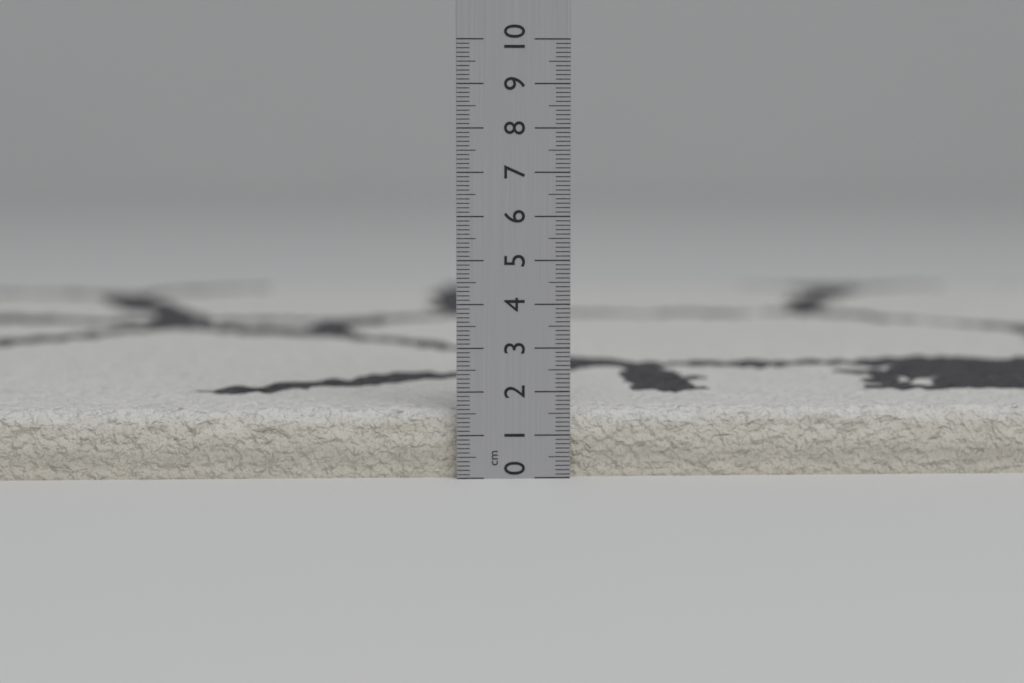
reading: 1.6 cm
